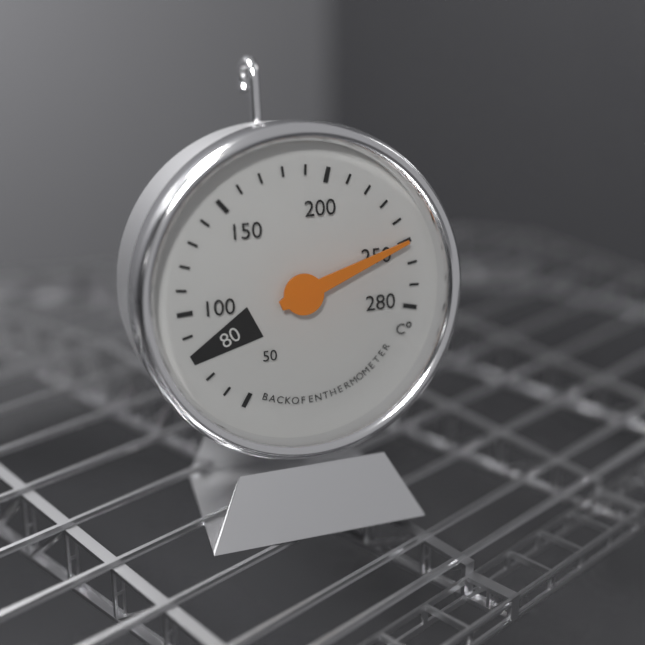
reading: 250 °C
